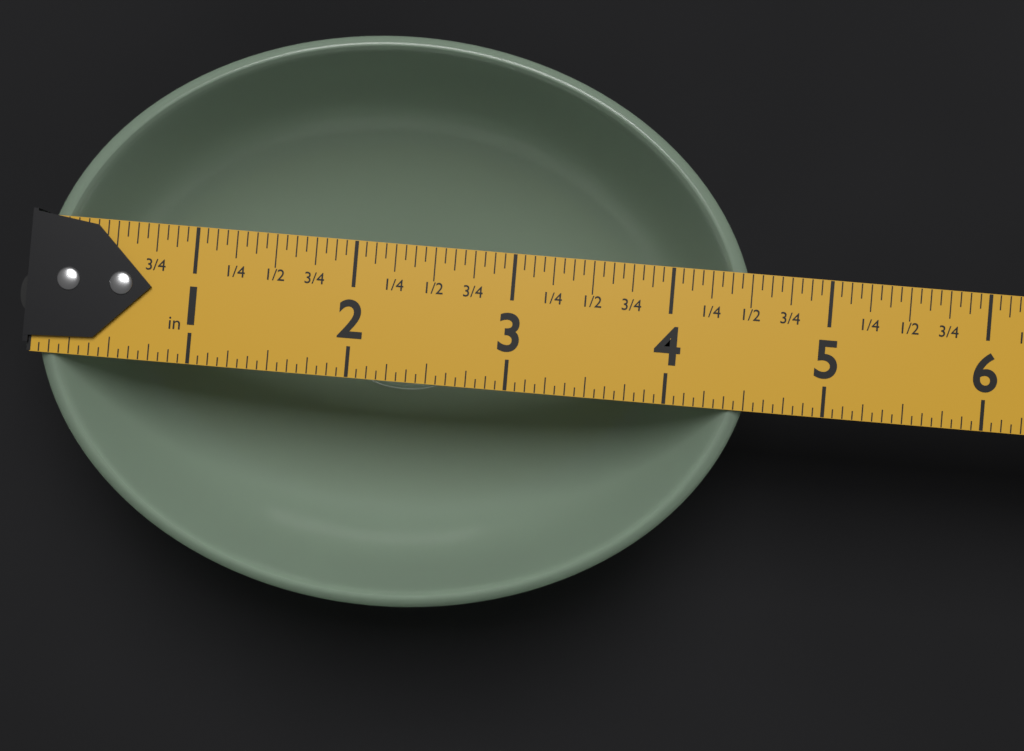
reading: 4.5625 in
